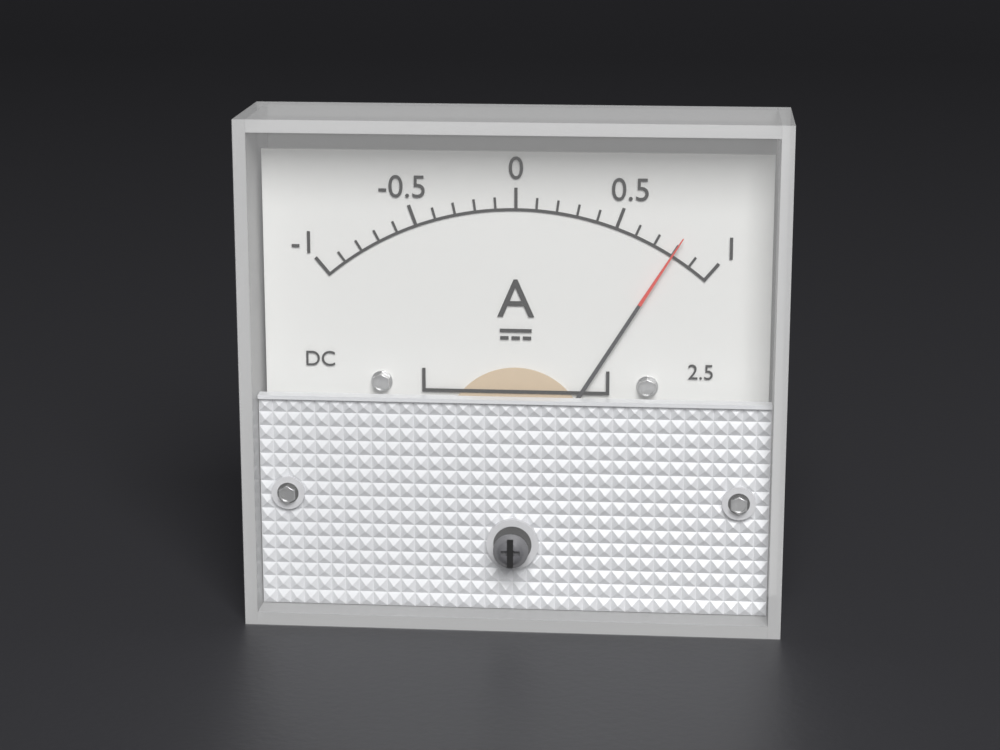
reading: 0.8 A
